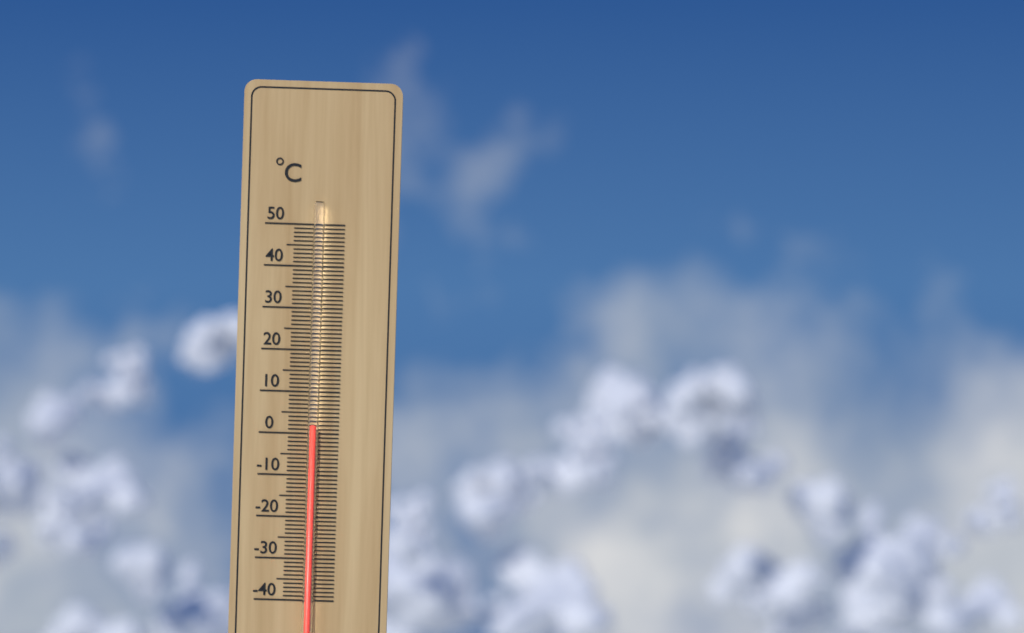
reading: 2 °C
